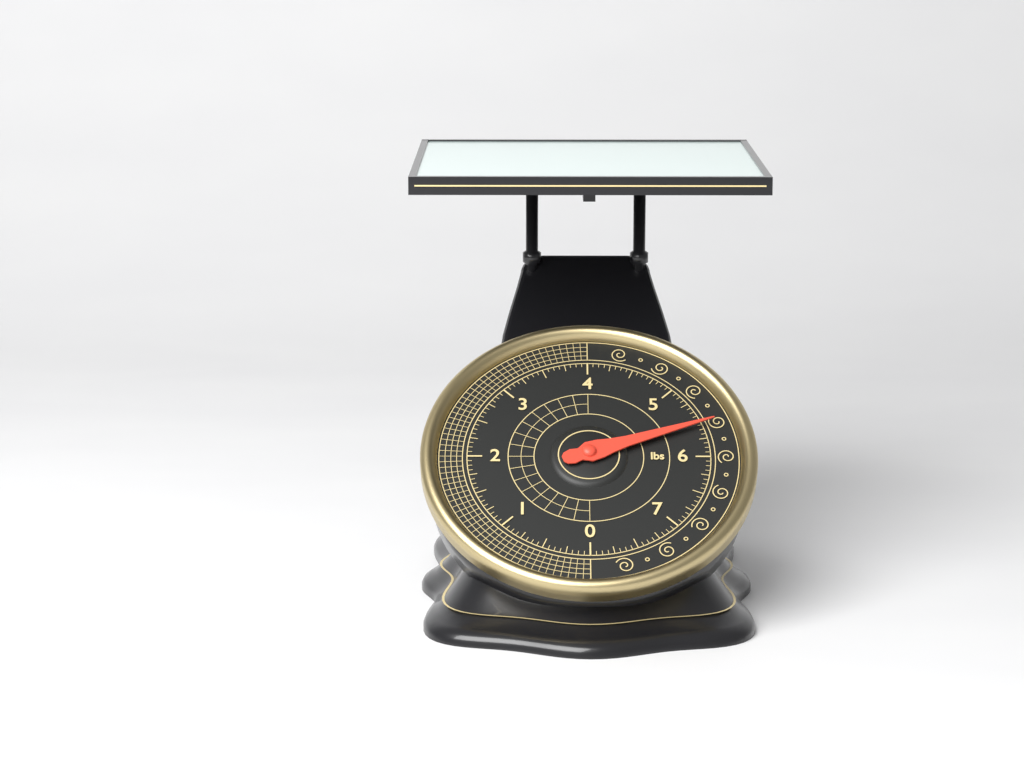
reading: 5.5625 lbs
